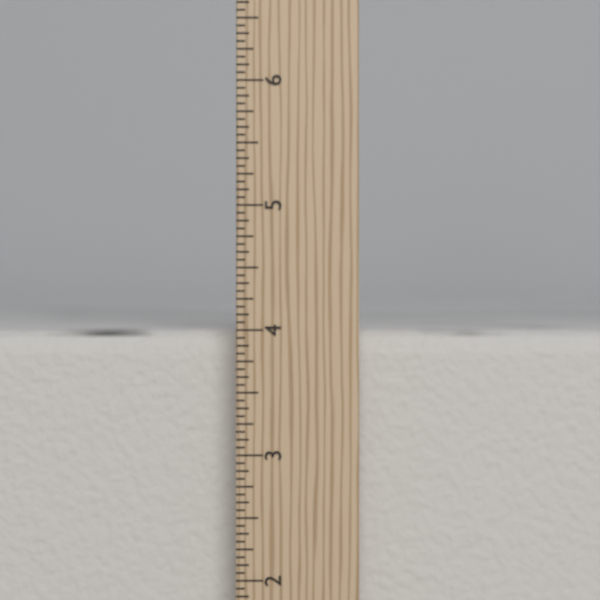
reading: 4.0000 in
